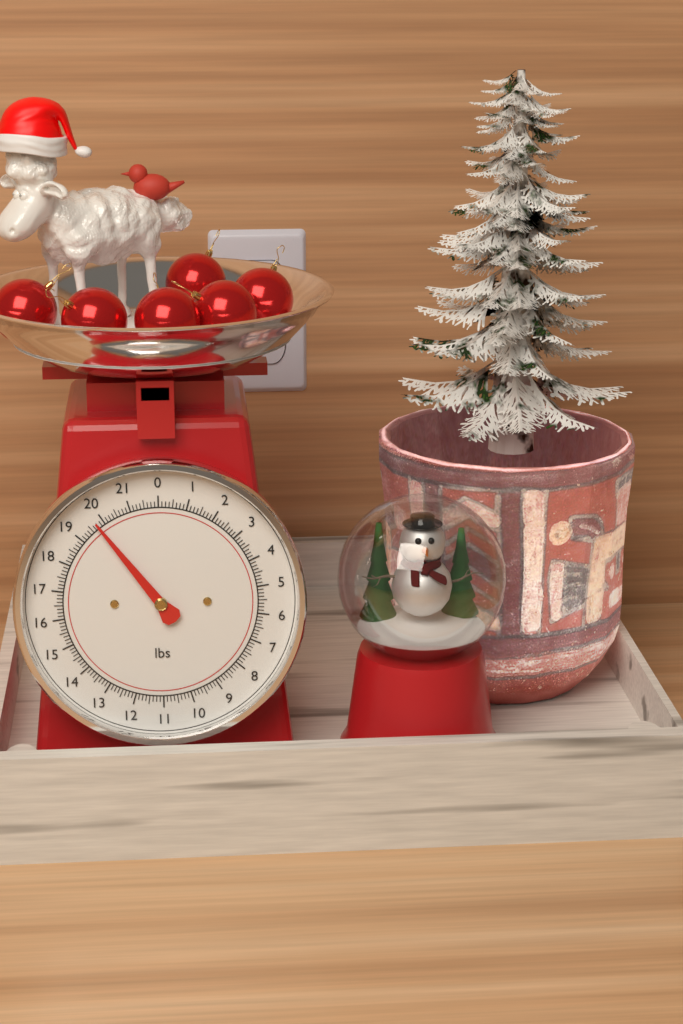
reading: 19.750 lbs
